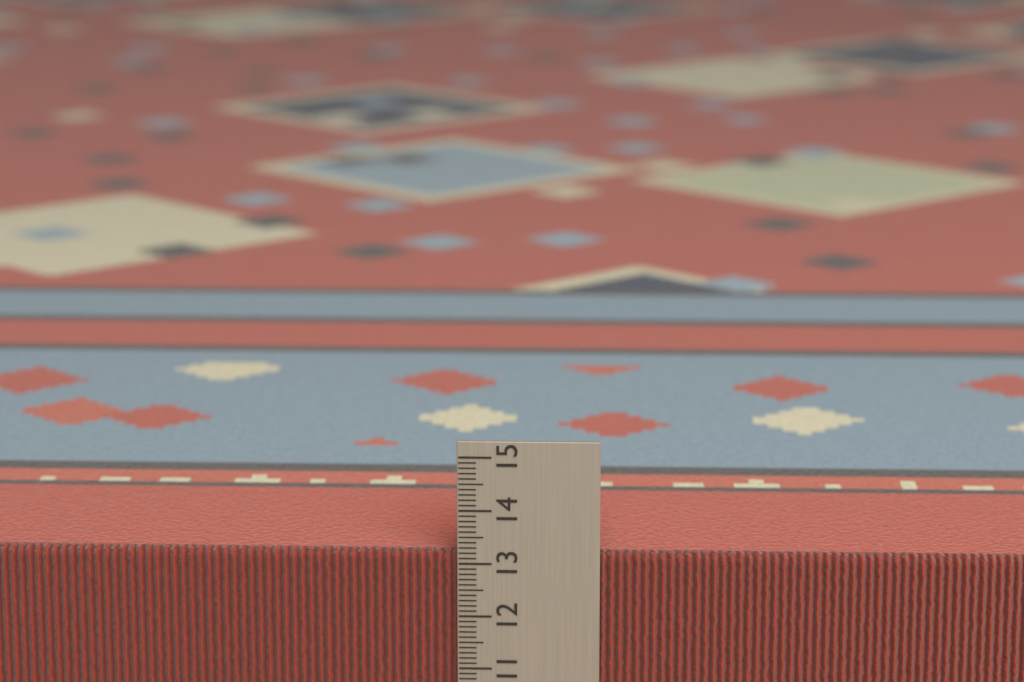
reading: 13.2 cm
